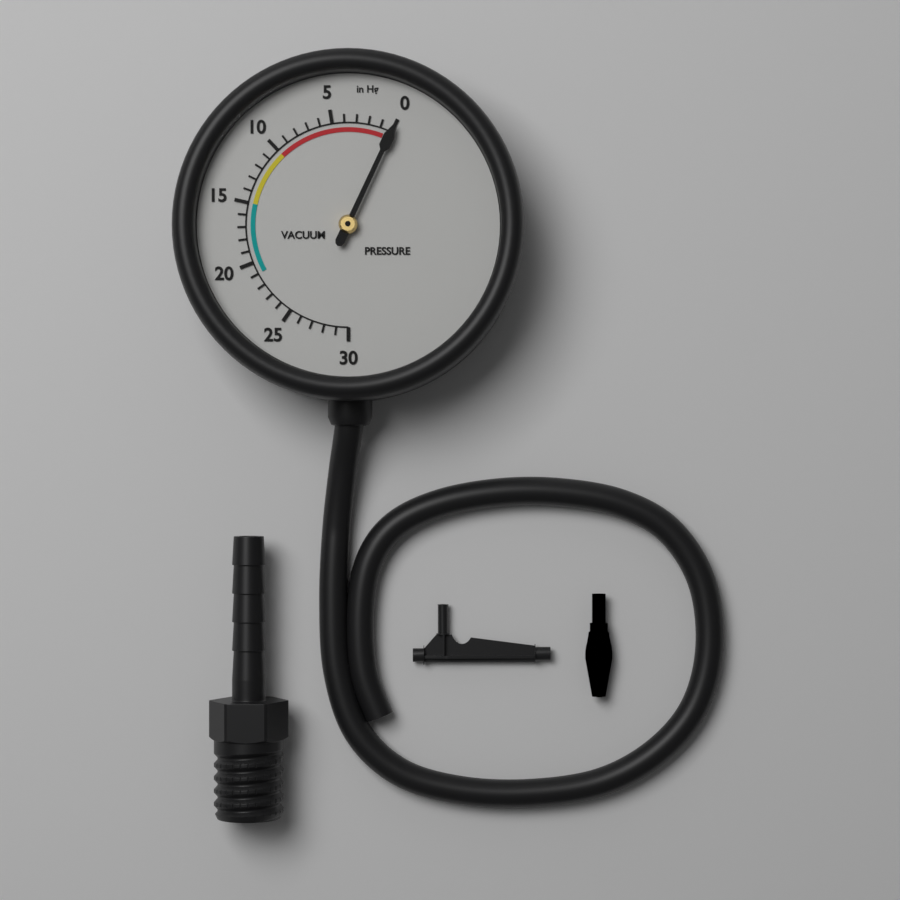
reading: 0 inHg
